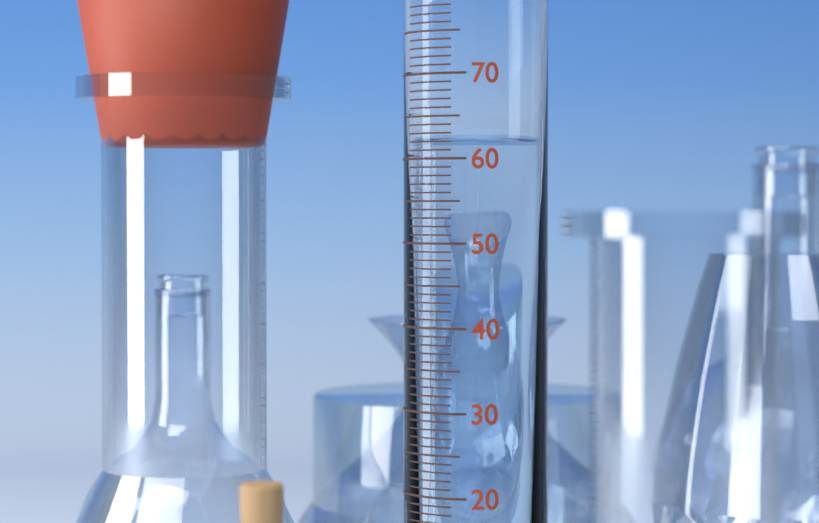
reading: 62 ml
